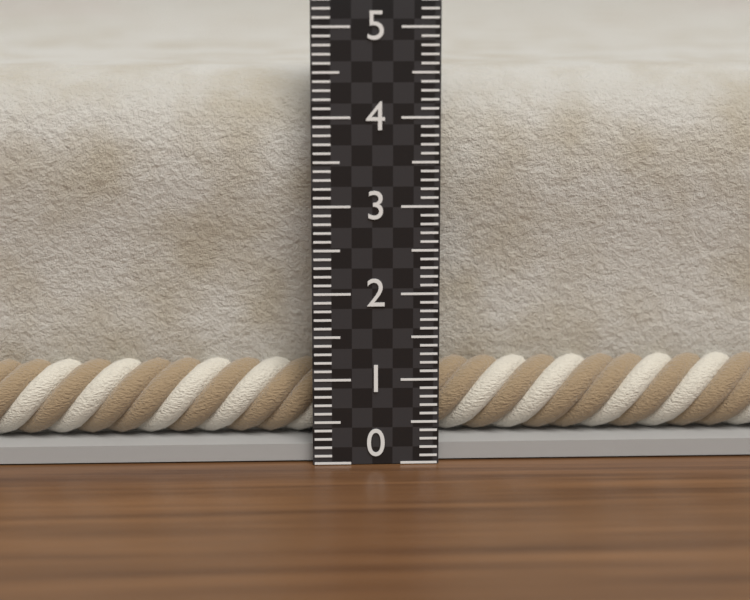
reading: 4.5 (no unit)
